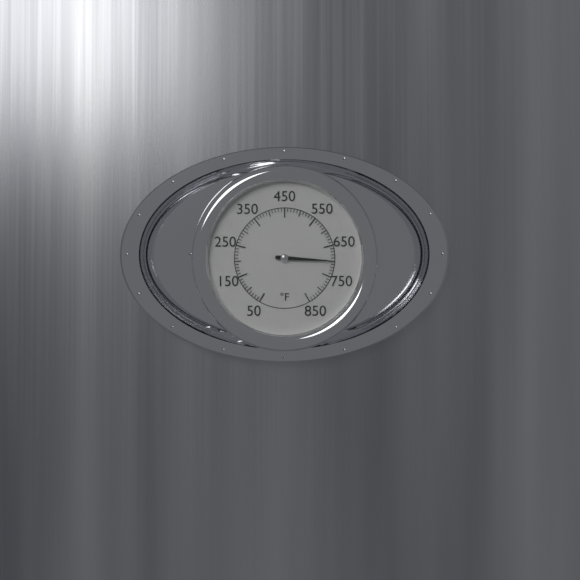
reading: 700 °F
